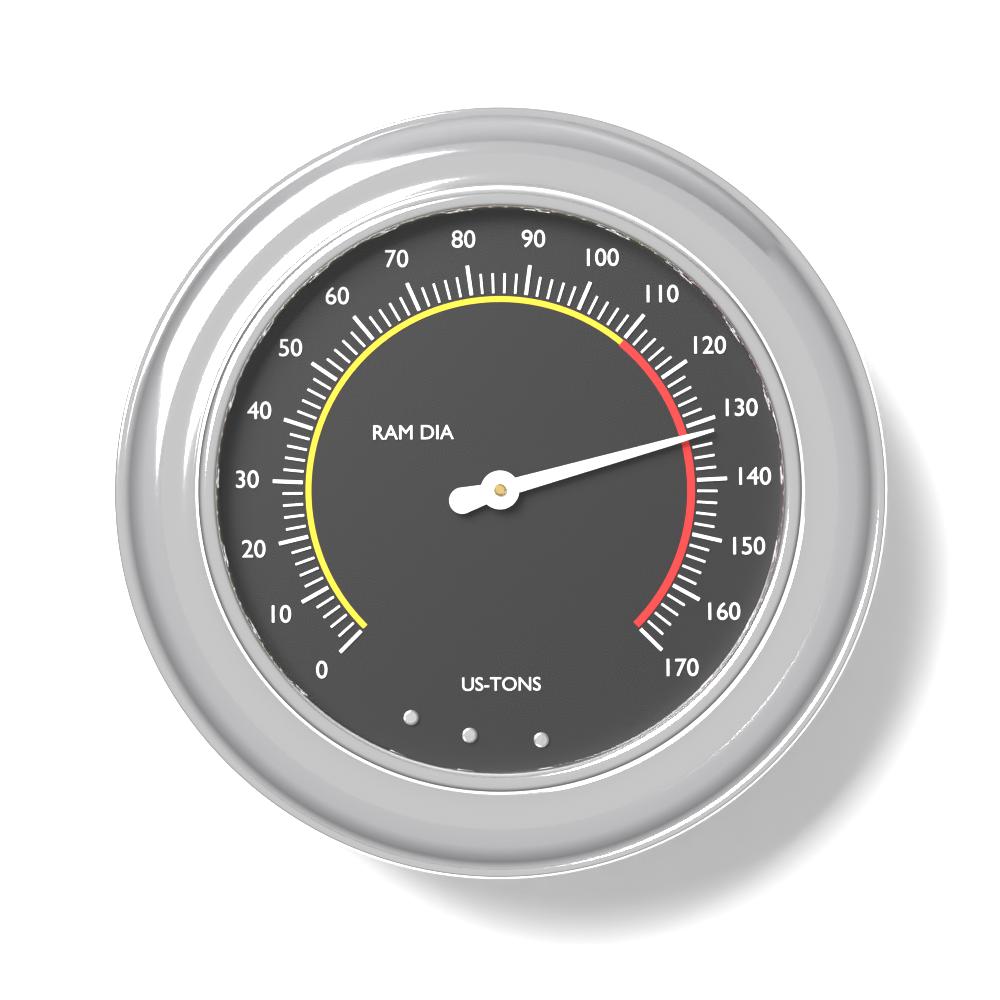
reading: 132 US-TONS
